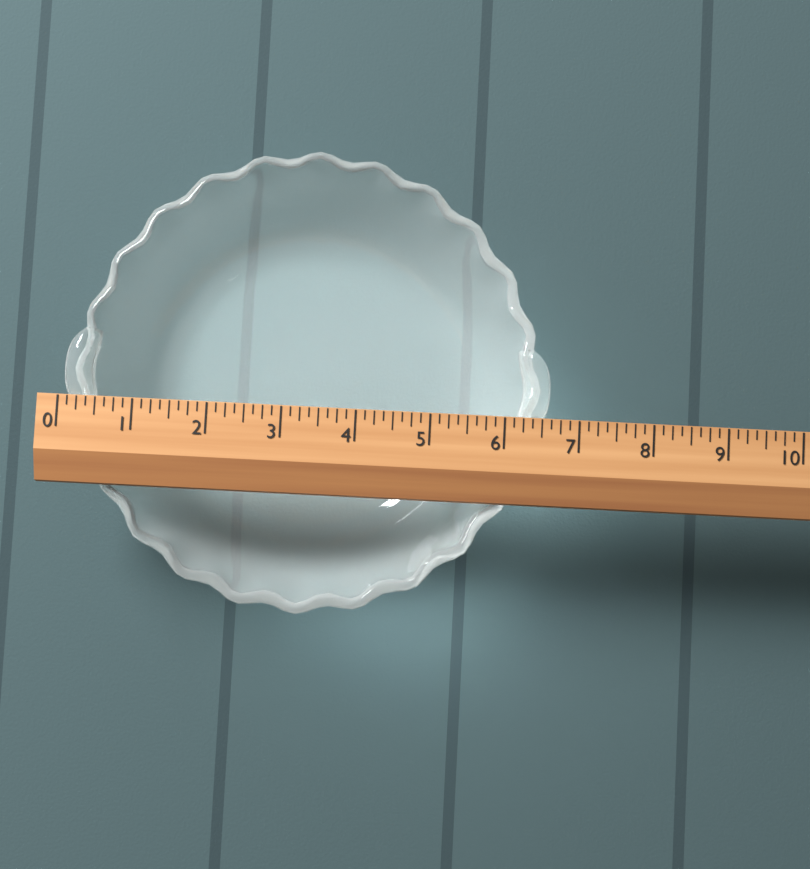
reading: 6.625 (no unit)
